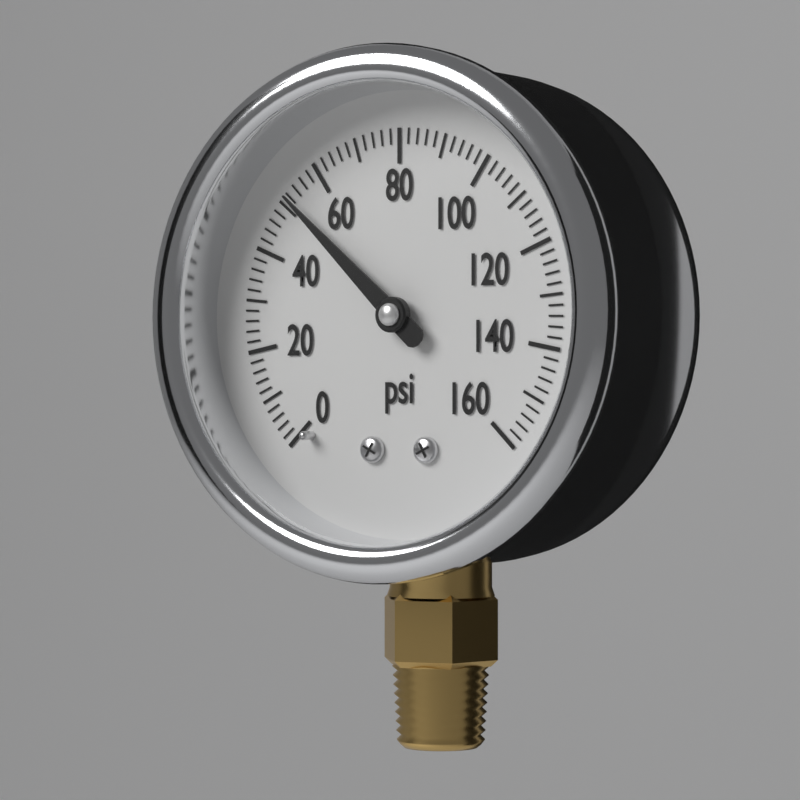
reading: 52 psi
